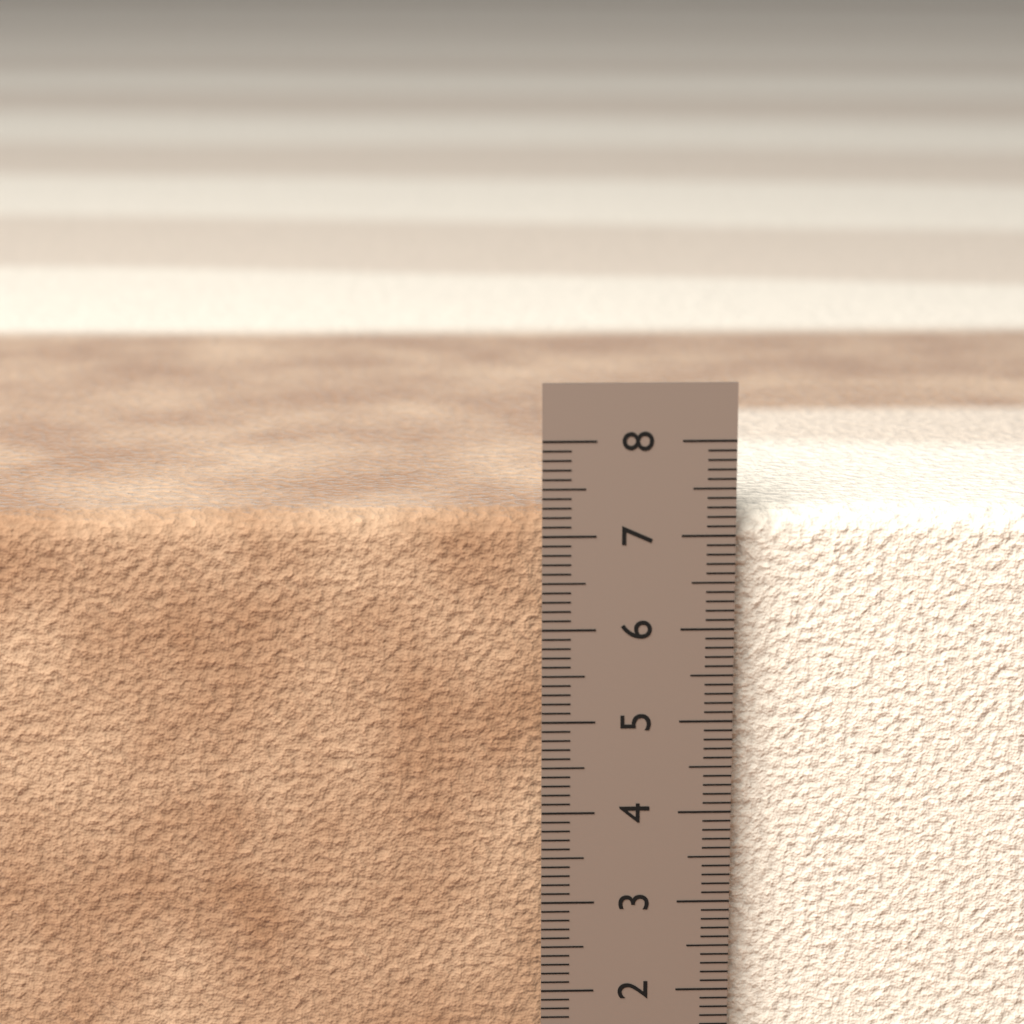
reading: 7.2 cm
